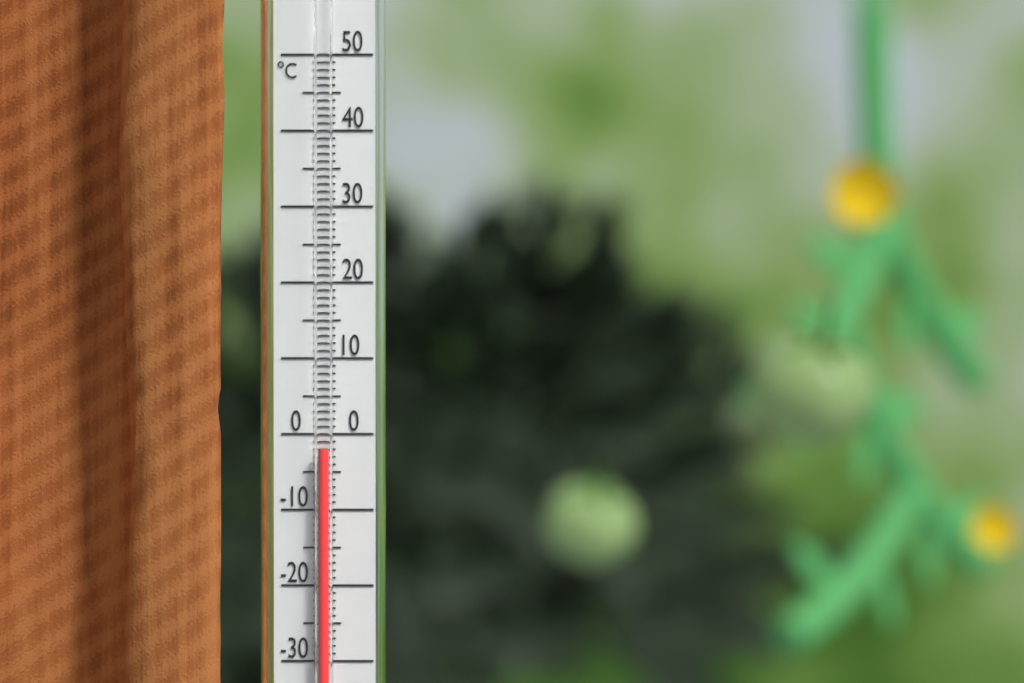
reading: -2 °C
